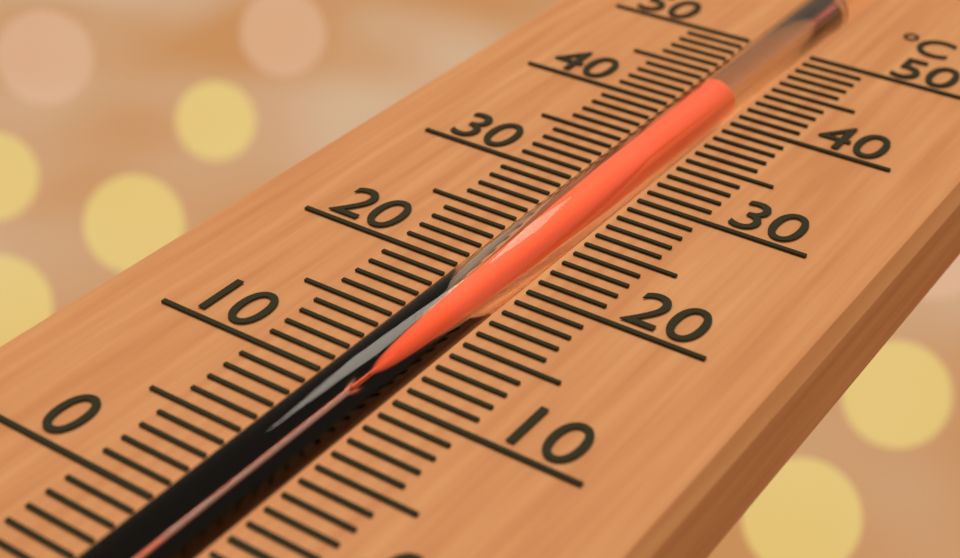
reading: 42 °C
